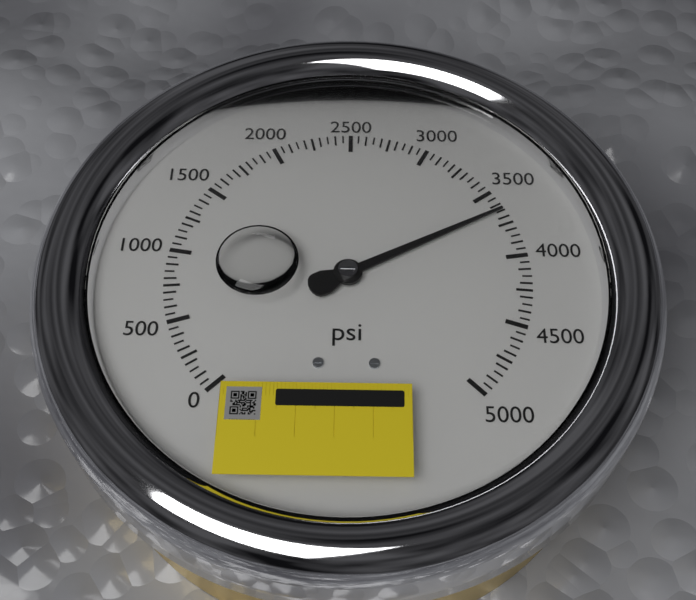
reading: 3650 psi
